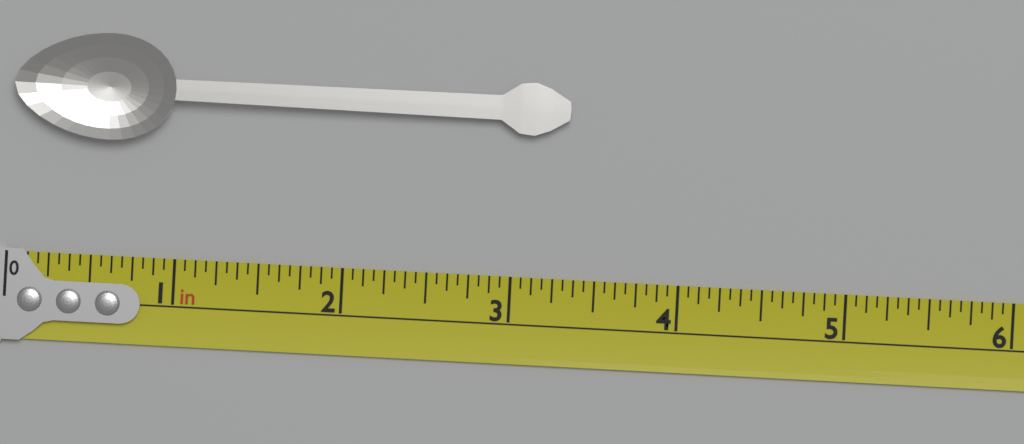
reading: 3.3125 in
